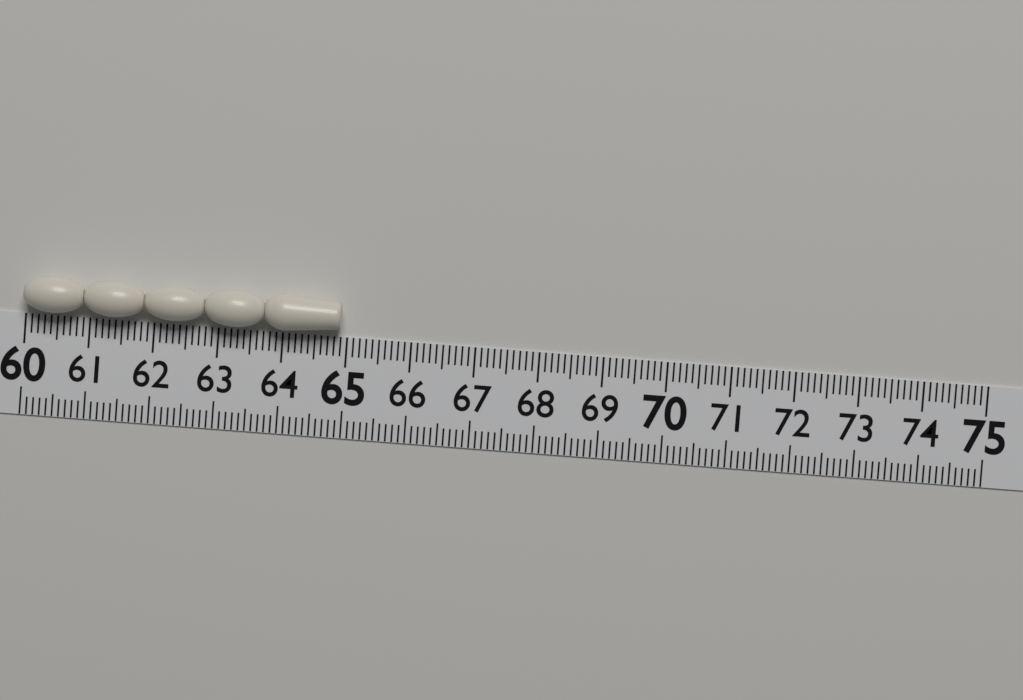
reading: 64.9 (no unit)
